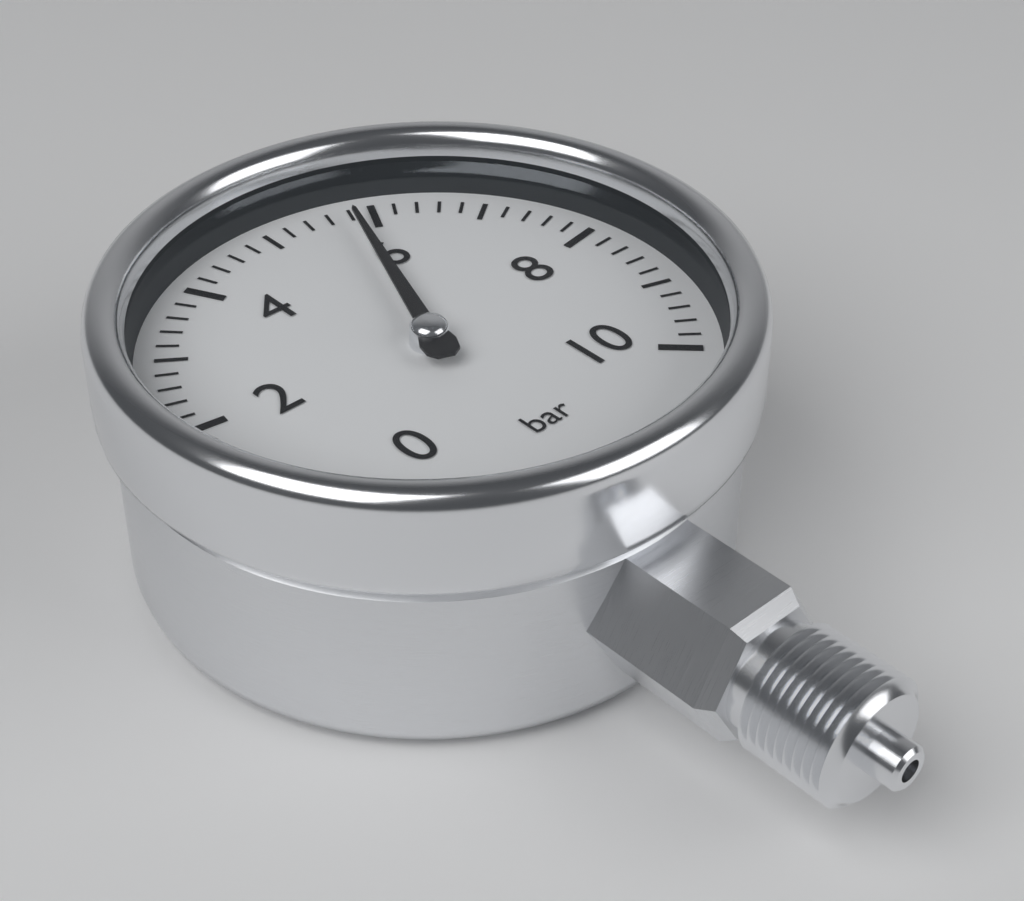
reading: 5.8 bar
